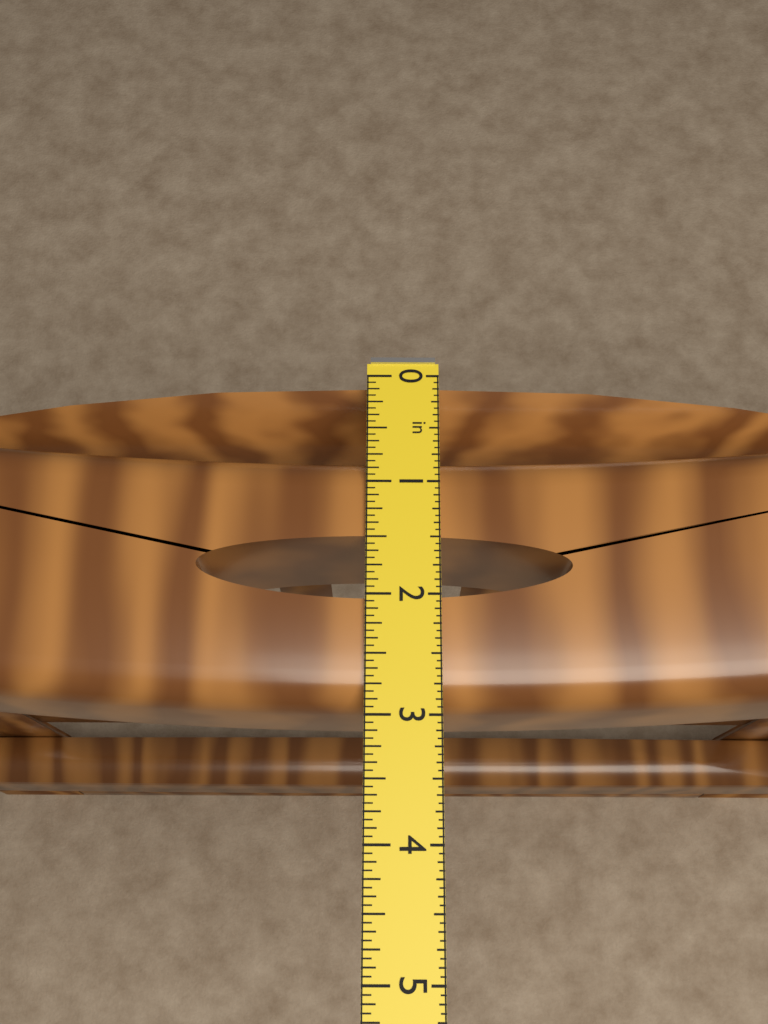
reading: 2.9375 in
